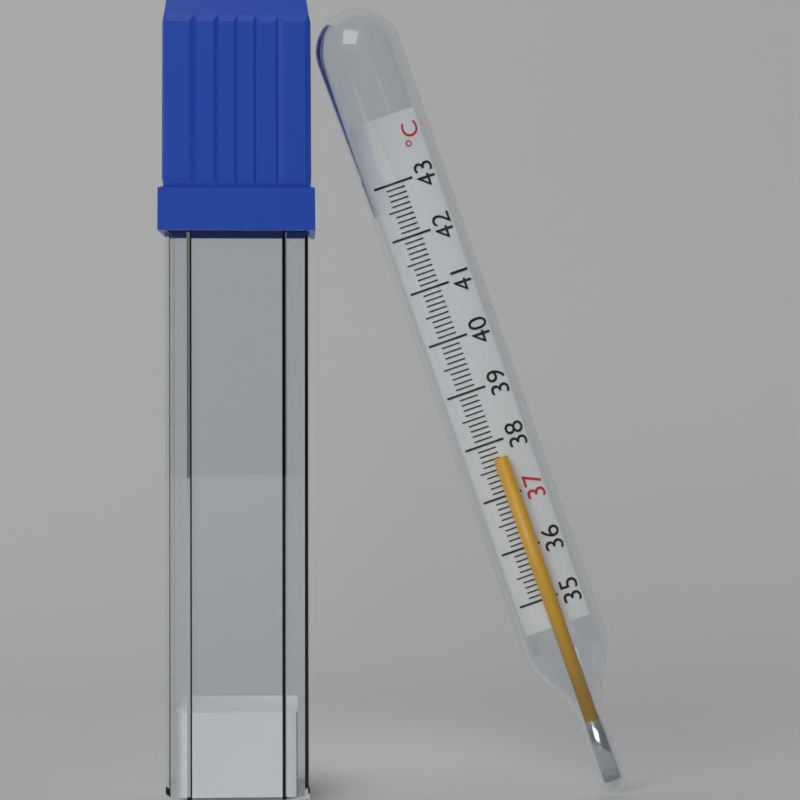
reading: 37.7 °C
